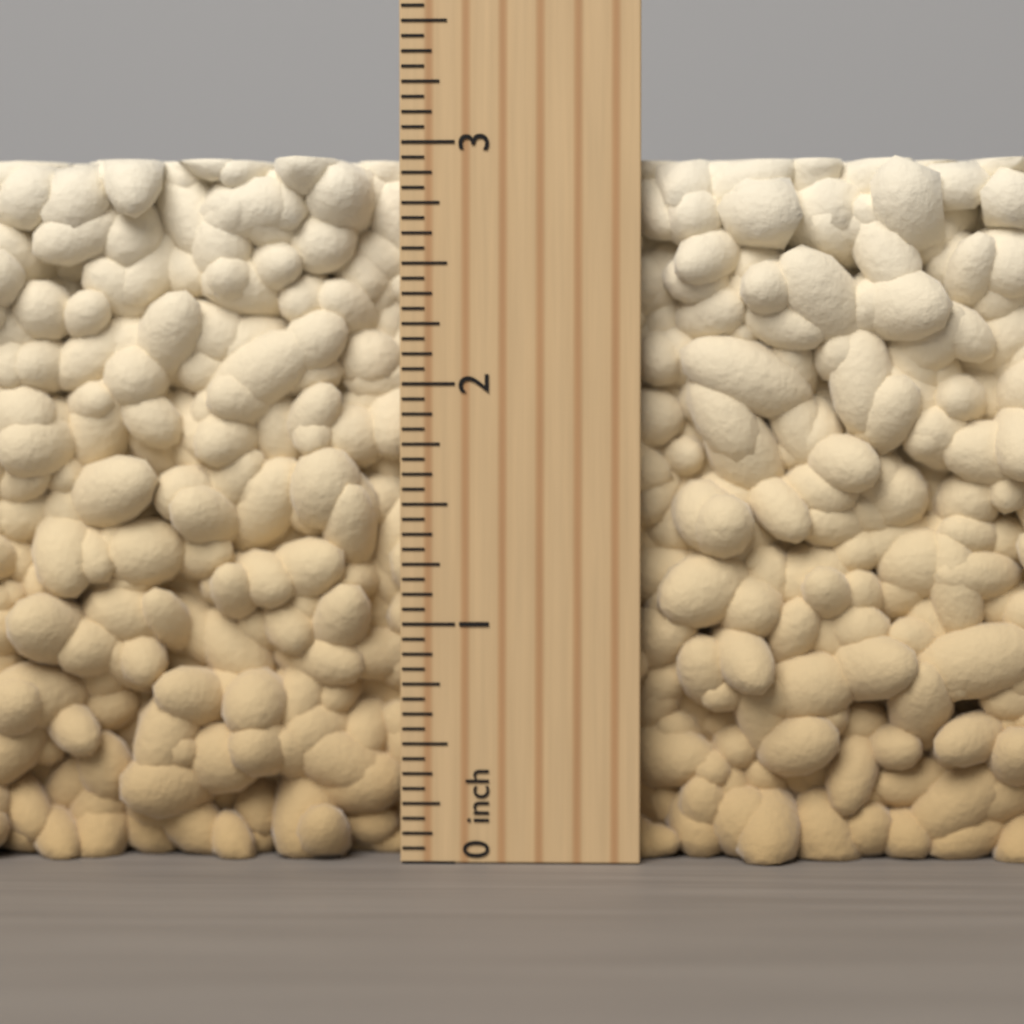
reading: 2.9375 inch
